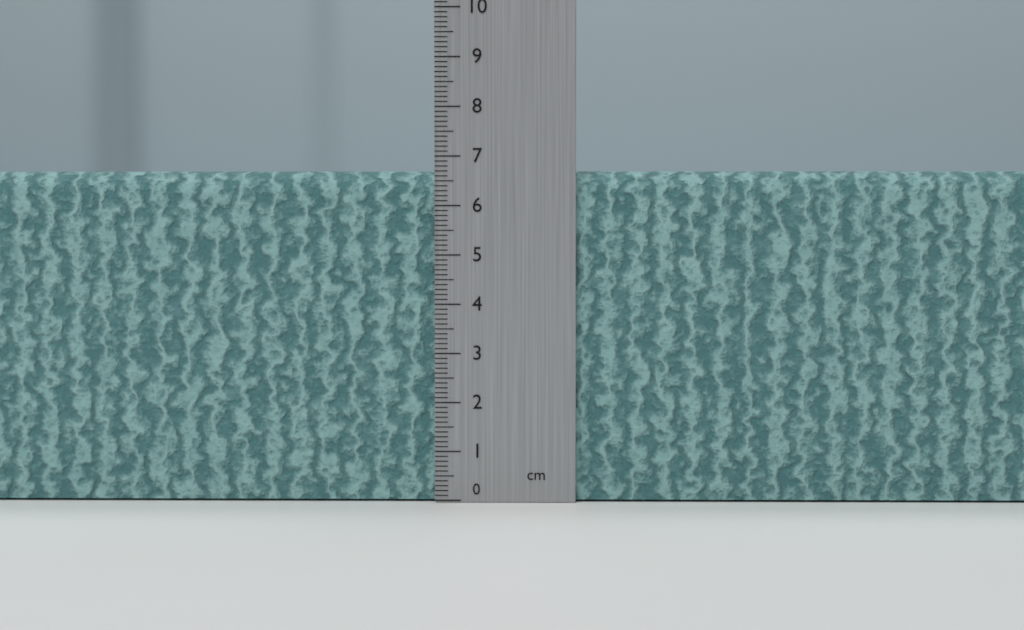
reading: 6.7 cm
